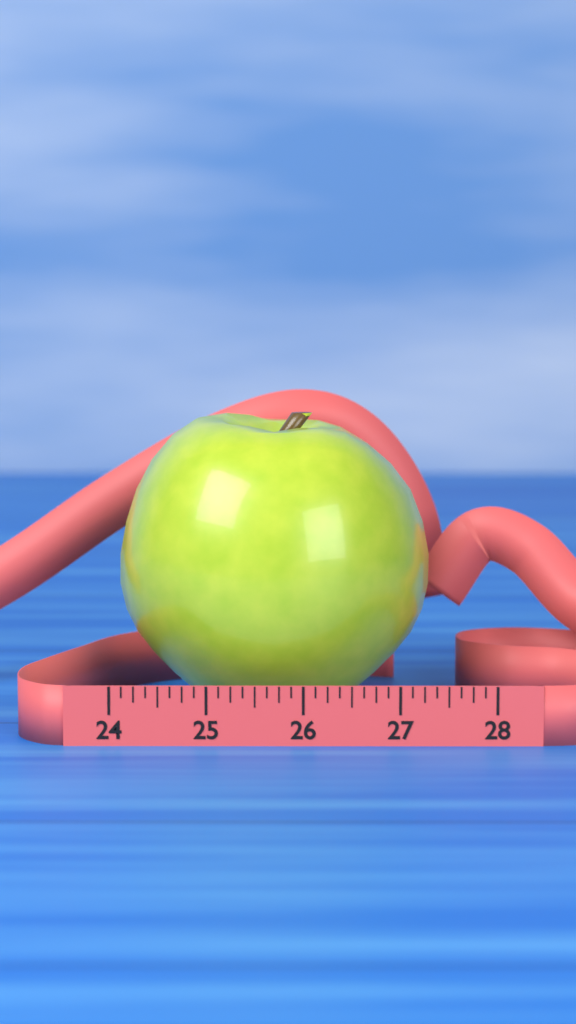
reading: 27.375 (no unit)
